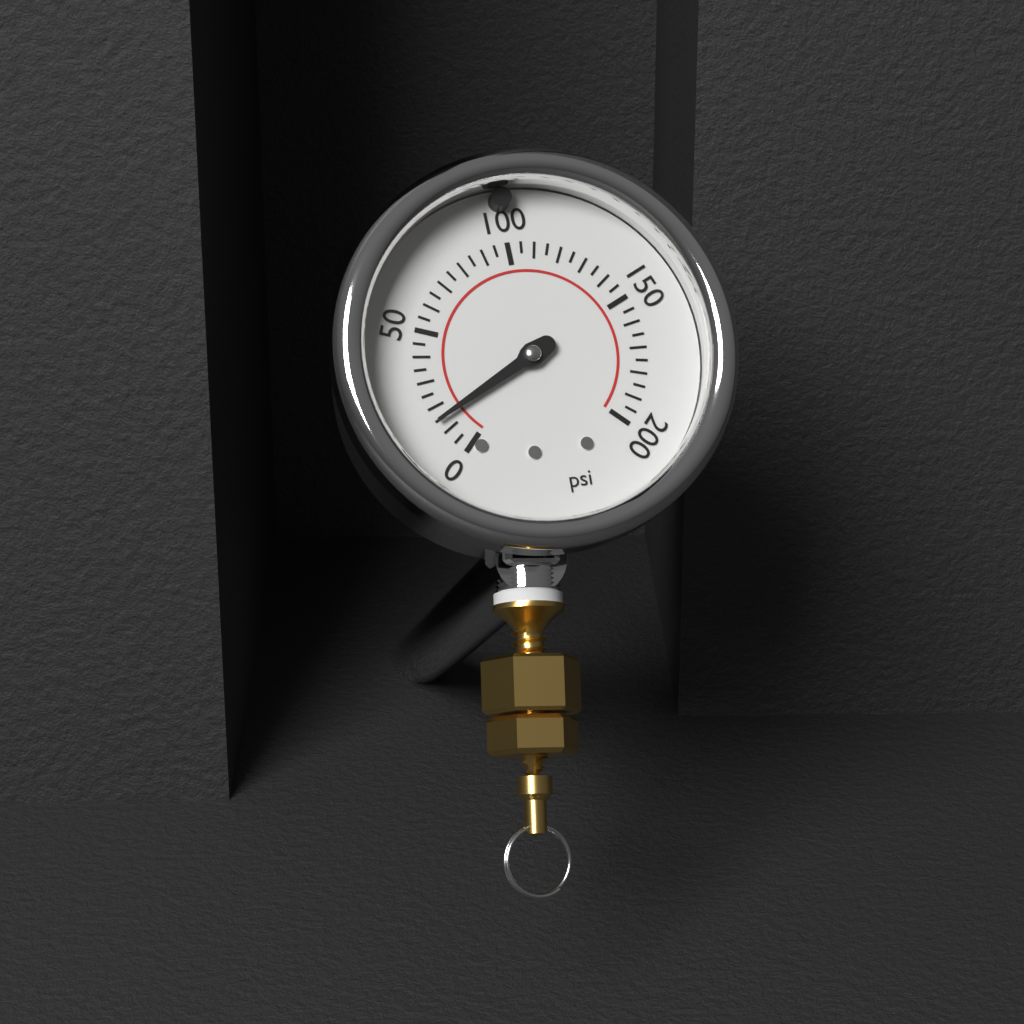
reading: 15 psi
